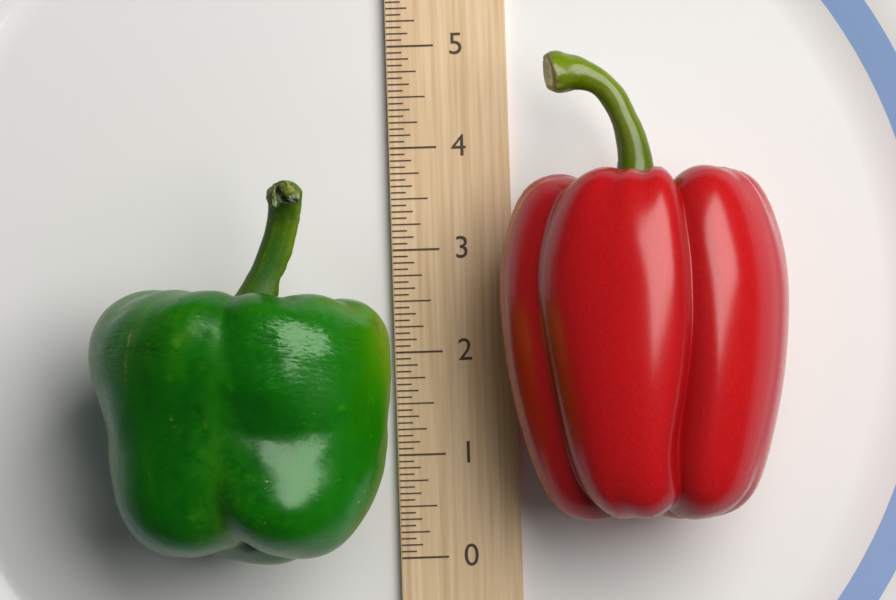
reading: 3.5625 (no unit)
